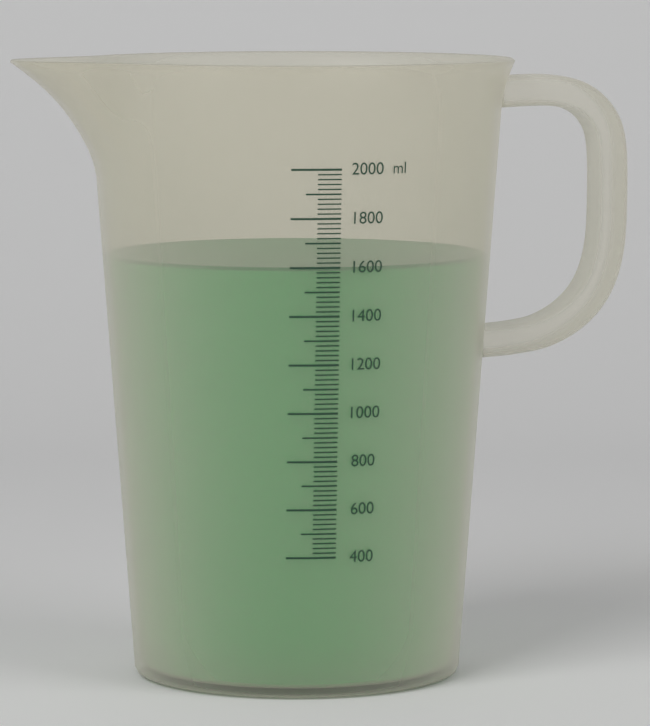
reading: 1600 ml
